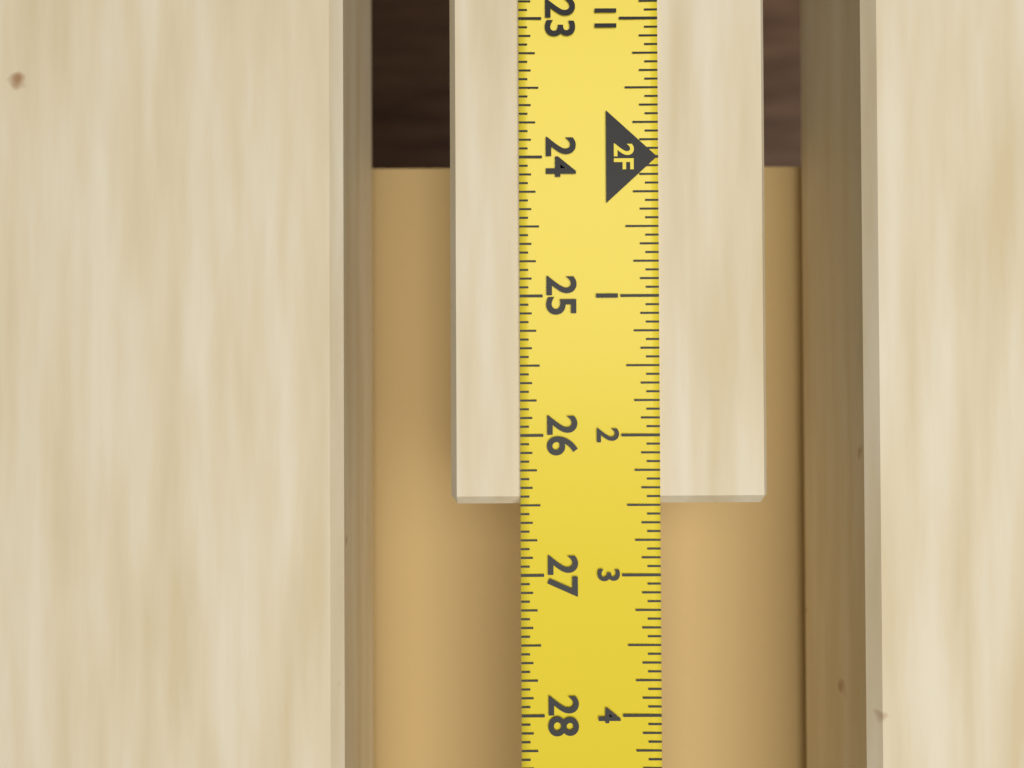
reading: 26.5000 in
